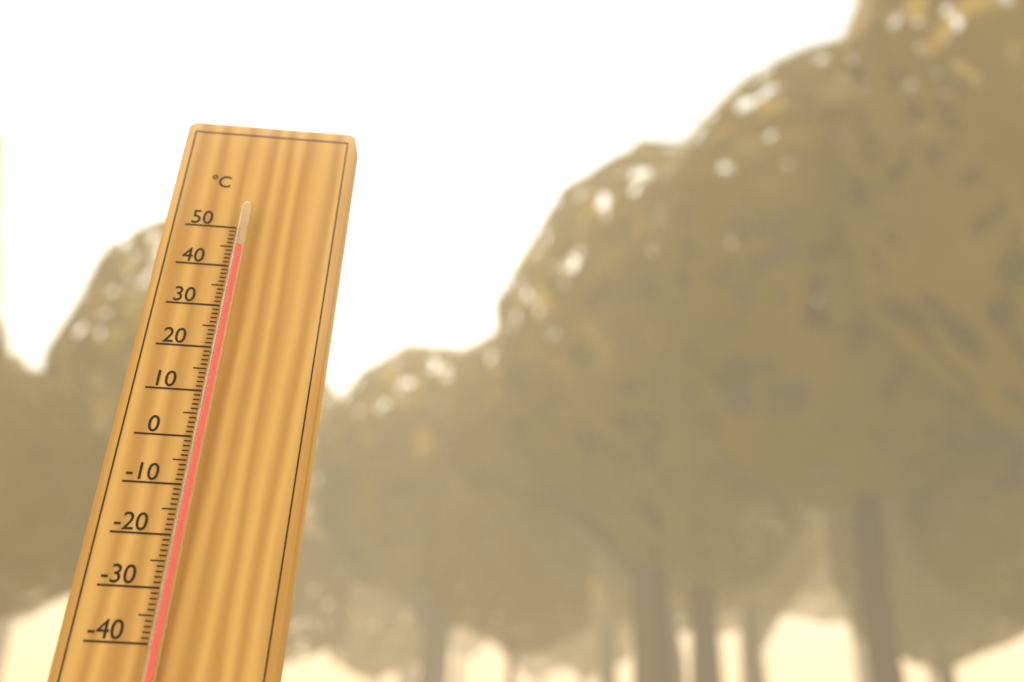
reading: 44 °C
